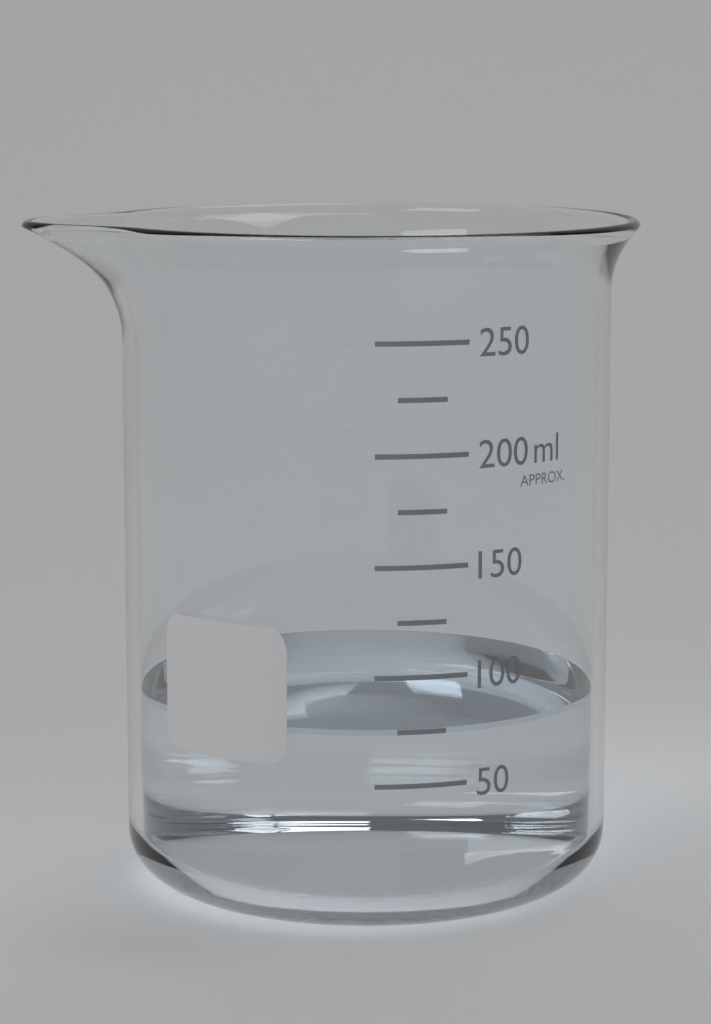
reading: 75 ml
